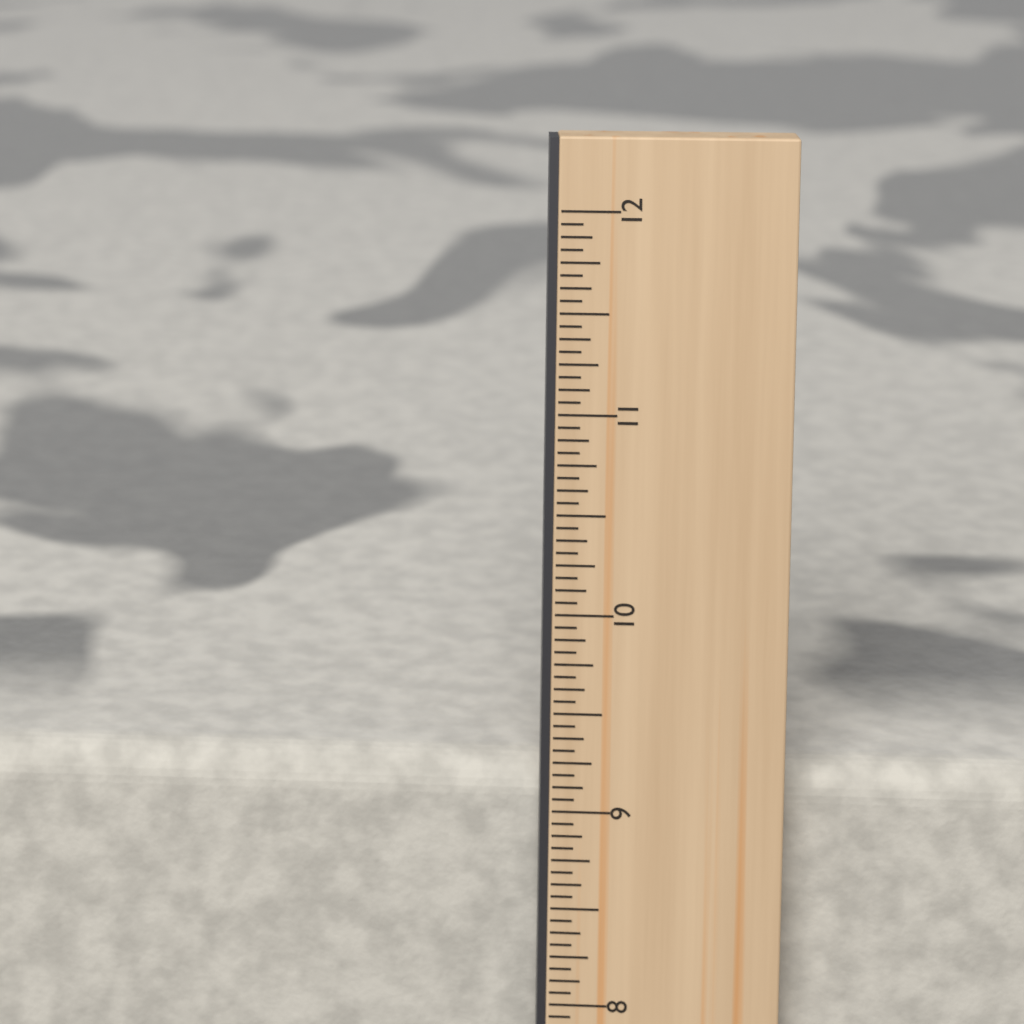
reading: 9.1875 in
